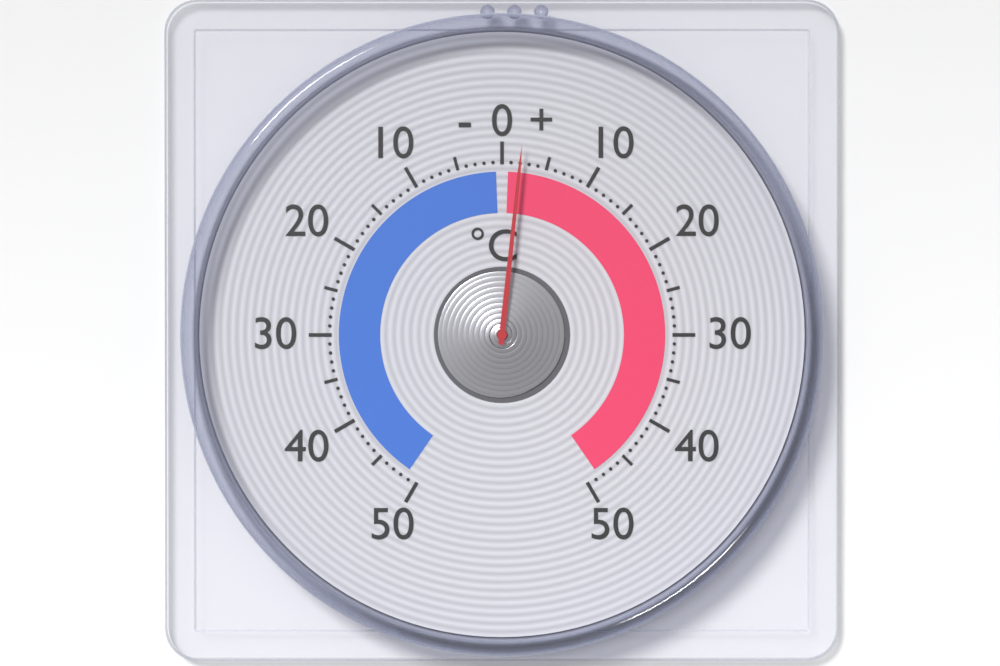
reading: 2 °C
